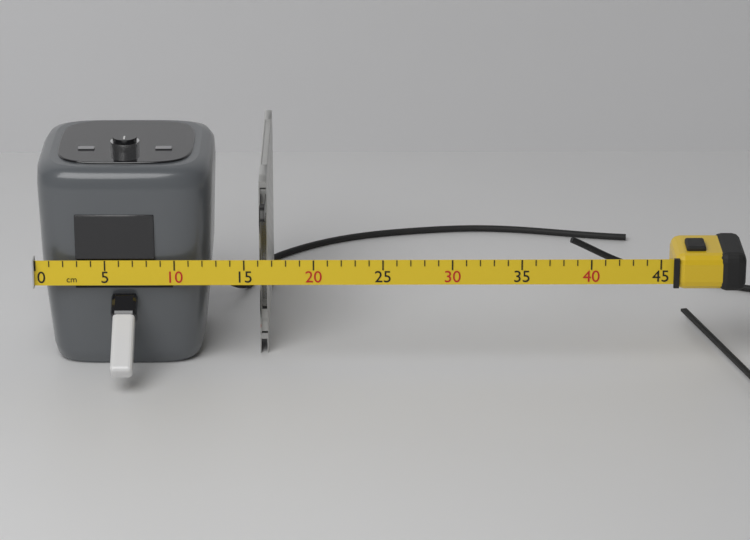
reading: 16 cm
